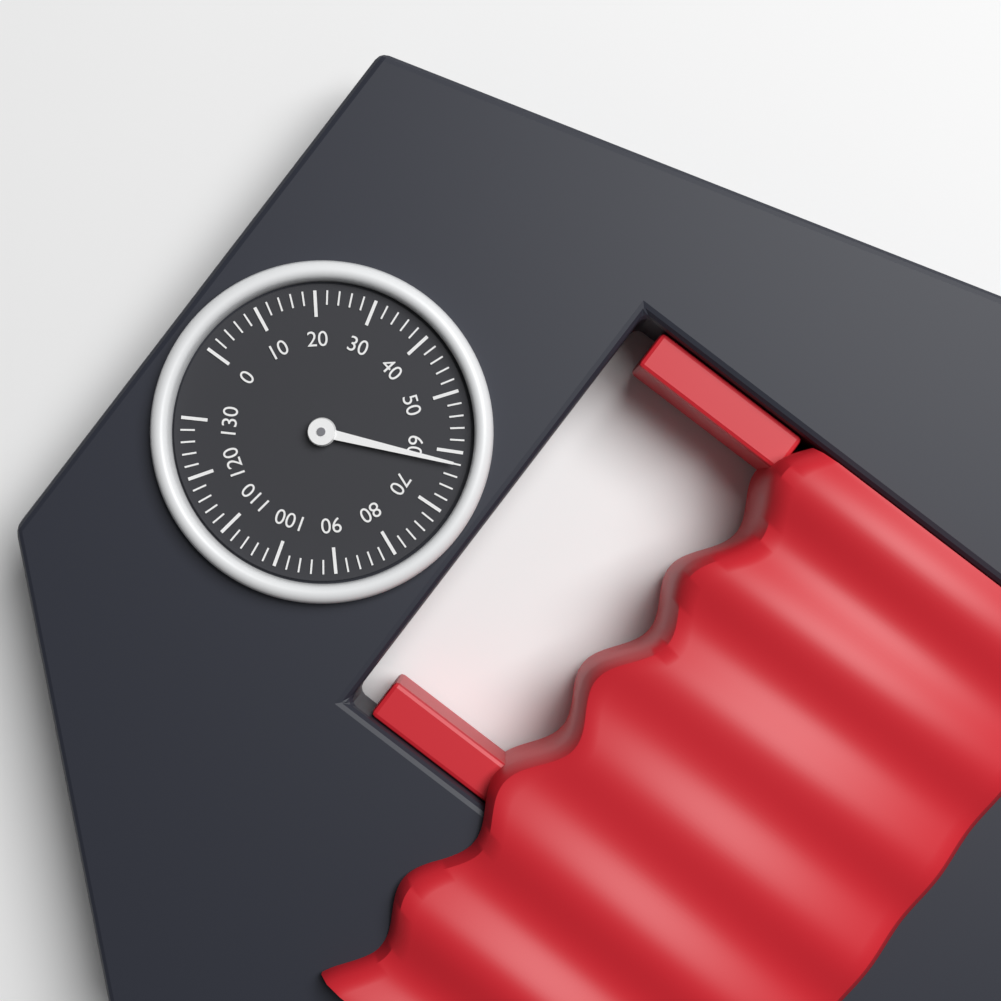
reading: 62 (no unit)
